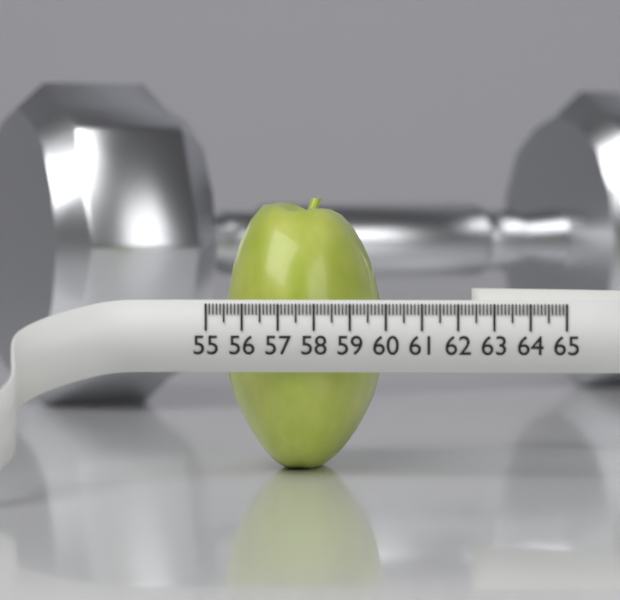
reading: 59.6 (no unit)
